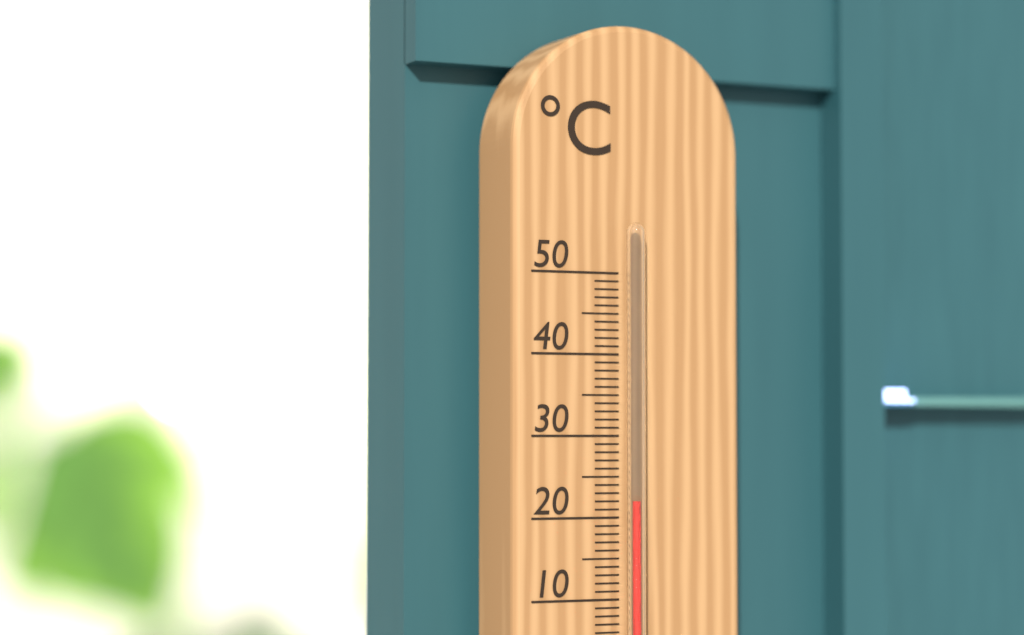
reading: 22 °C
